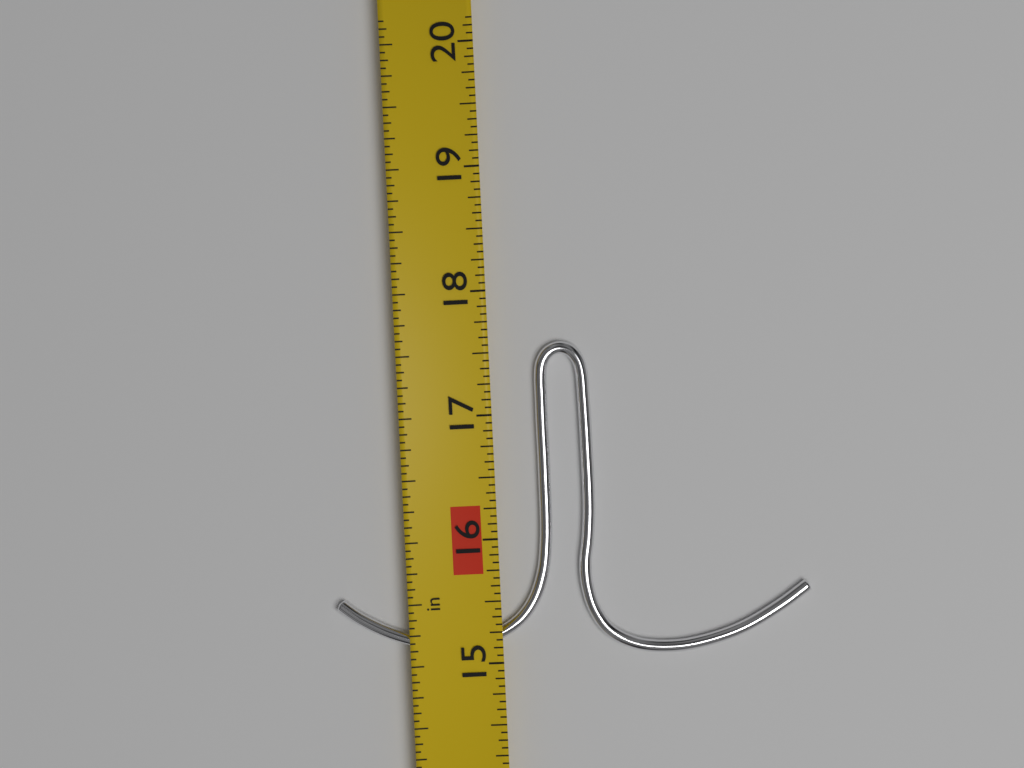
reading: 17.5625 in
